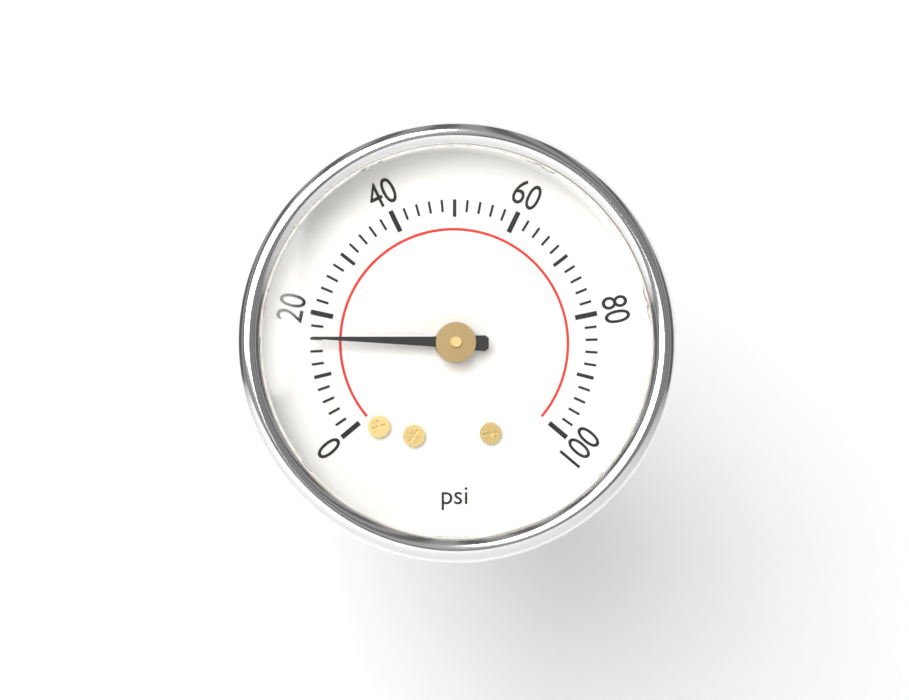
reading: 16 psi
